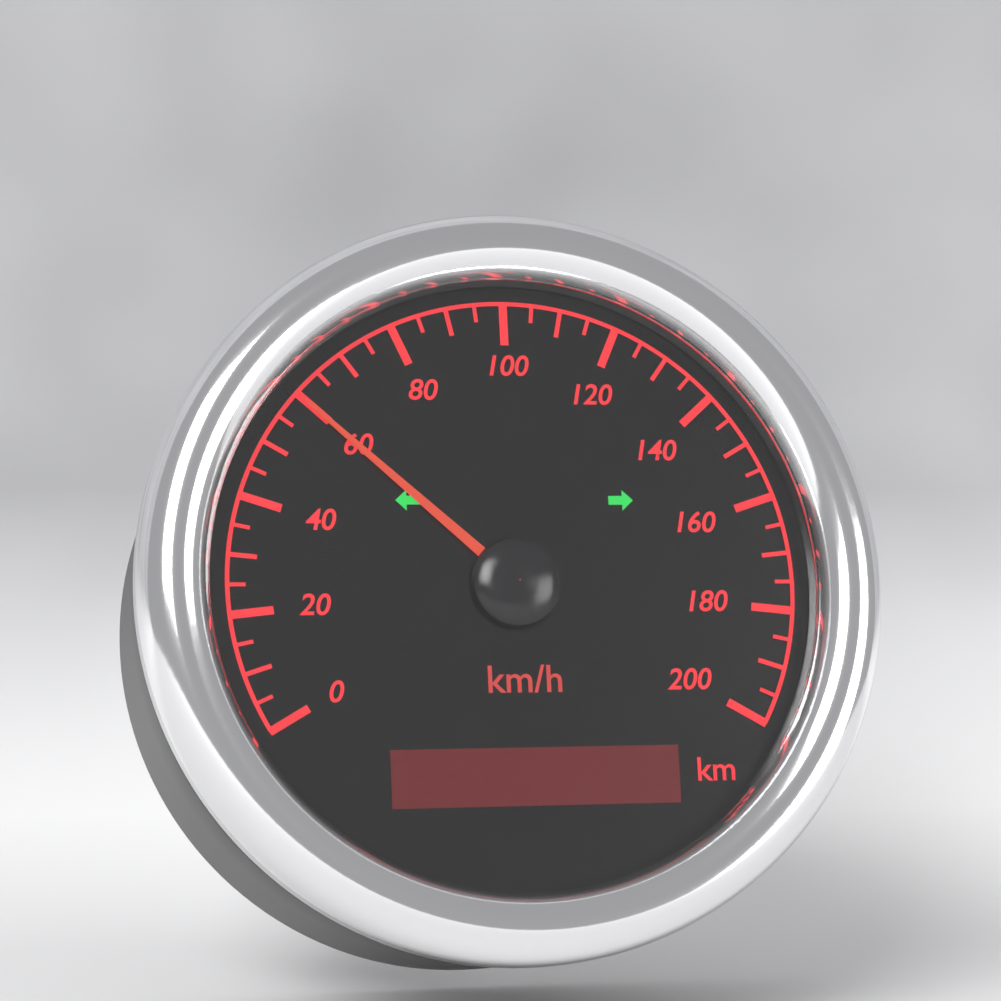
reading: 60 km/h
